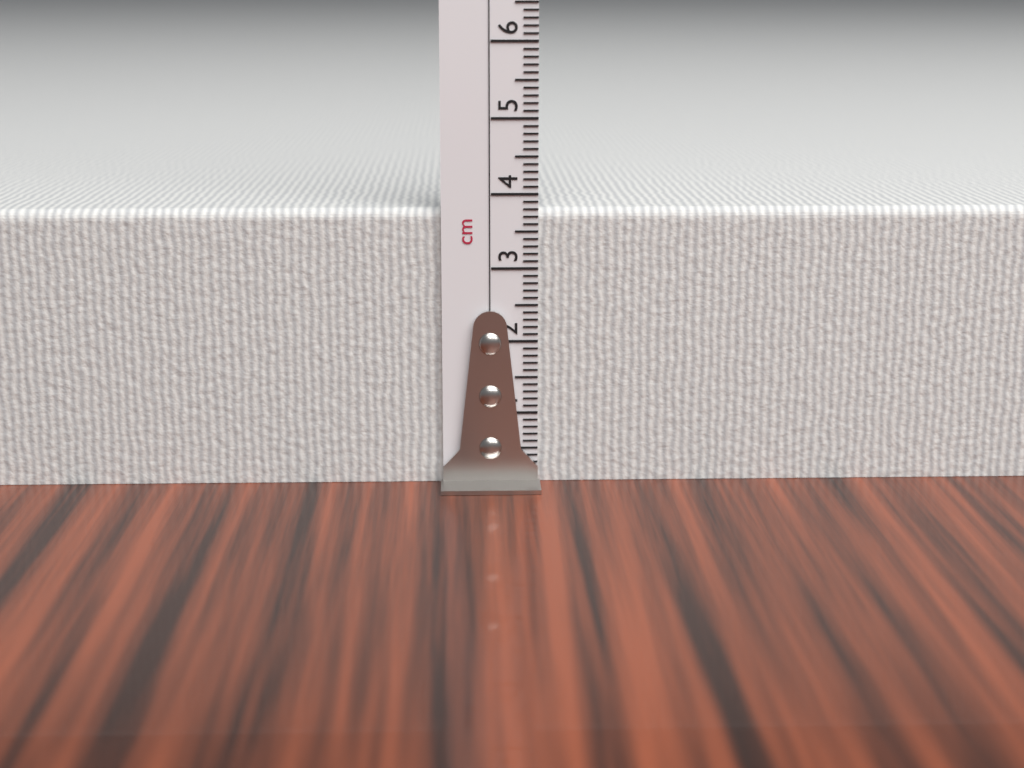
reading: 3.8 cm
